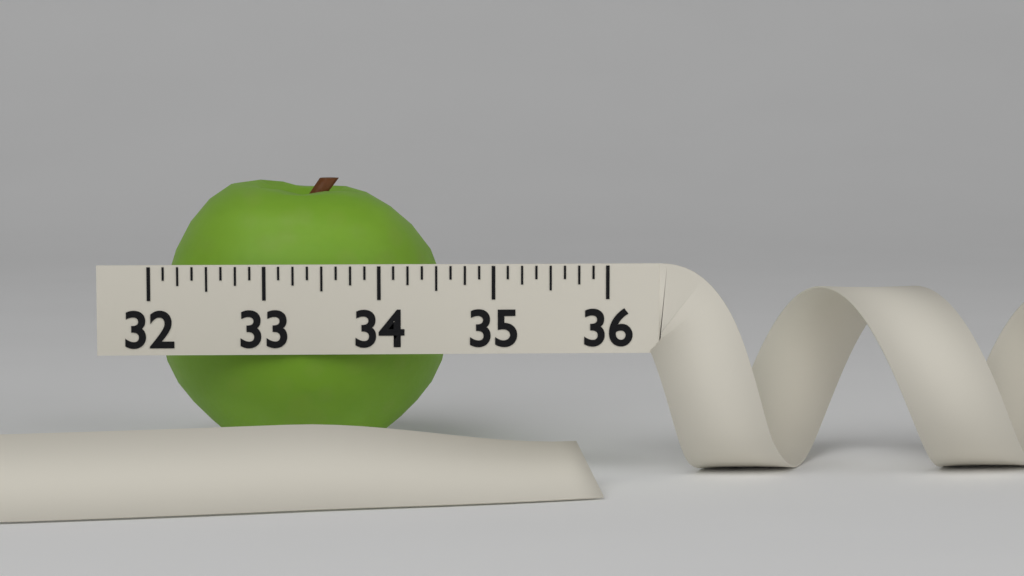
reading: 34.625 (no unit)
